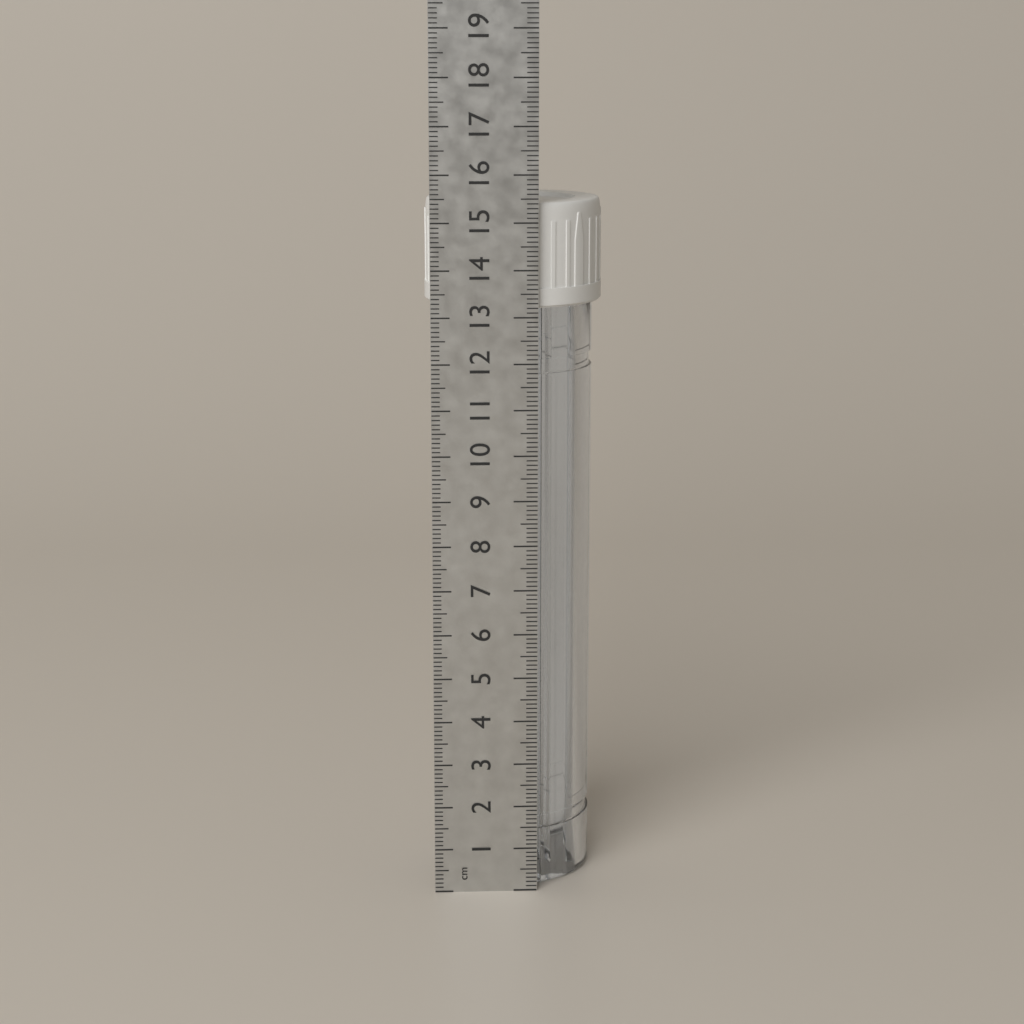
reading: 15.4 cm
